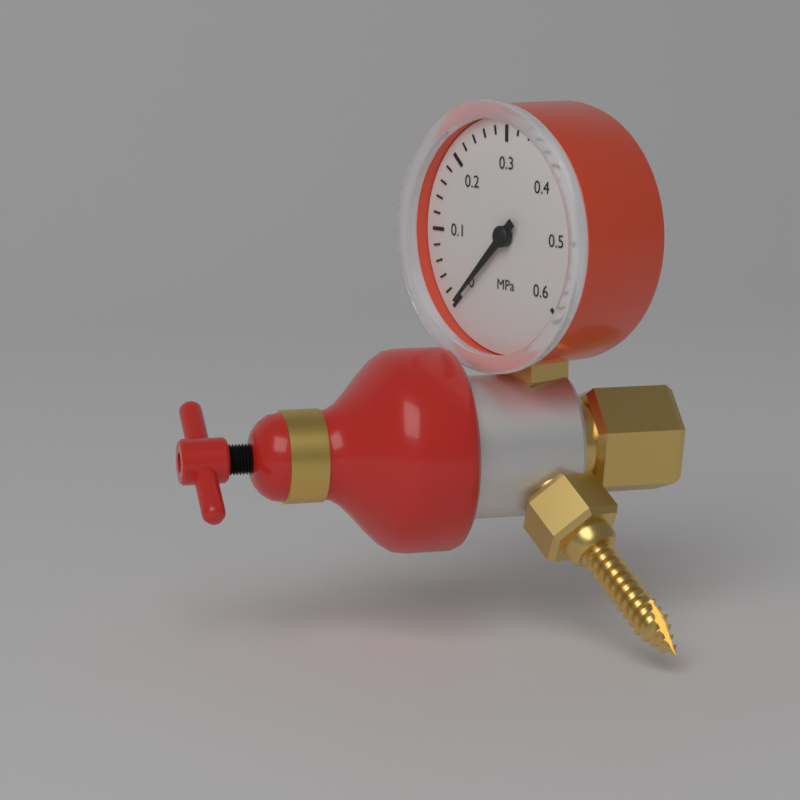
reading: 0.00 MPa
